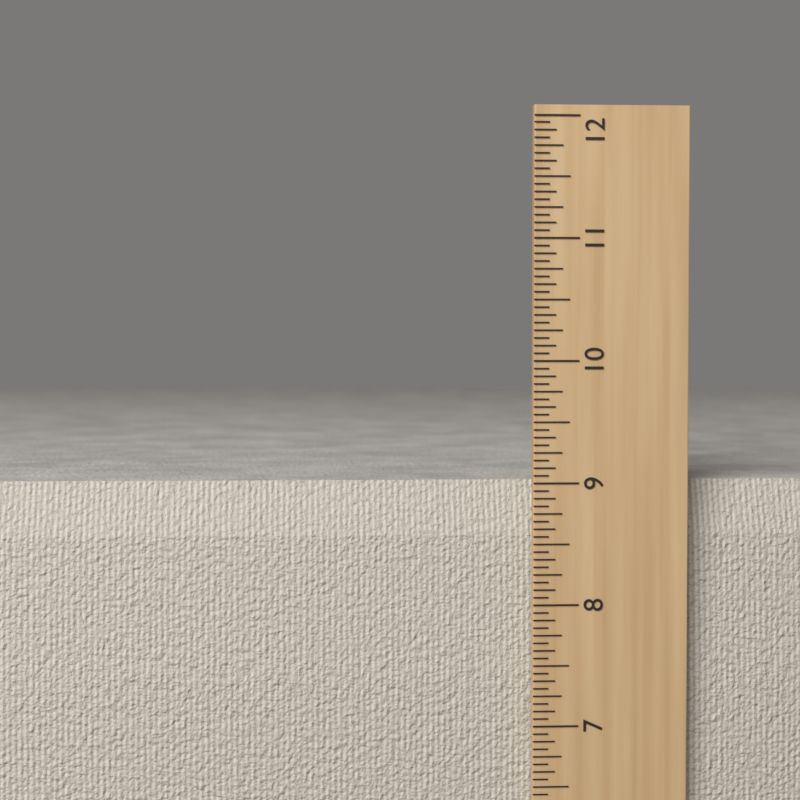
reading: 9.0000 in
